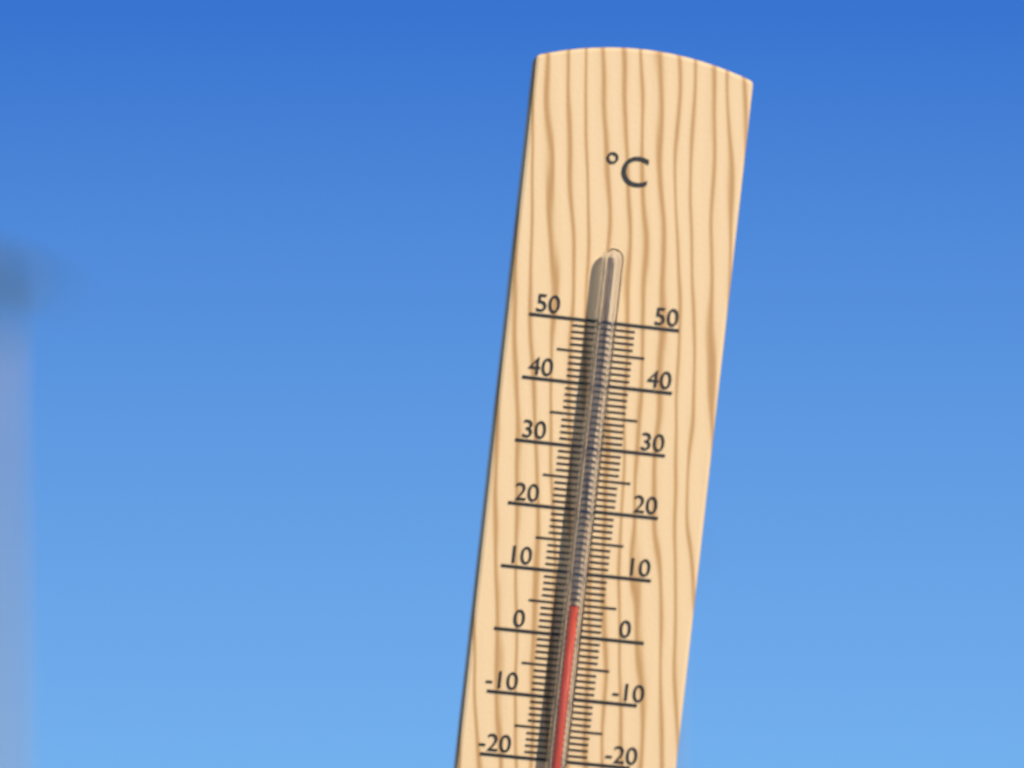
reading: 5 °C
